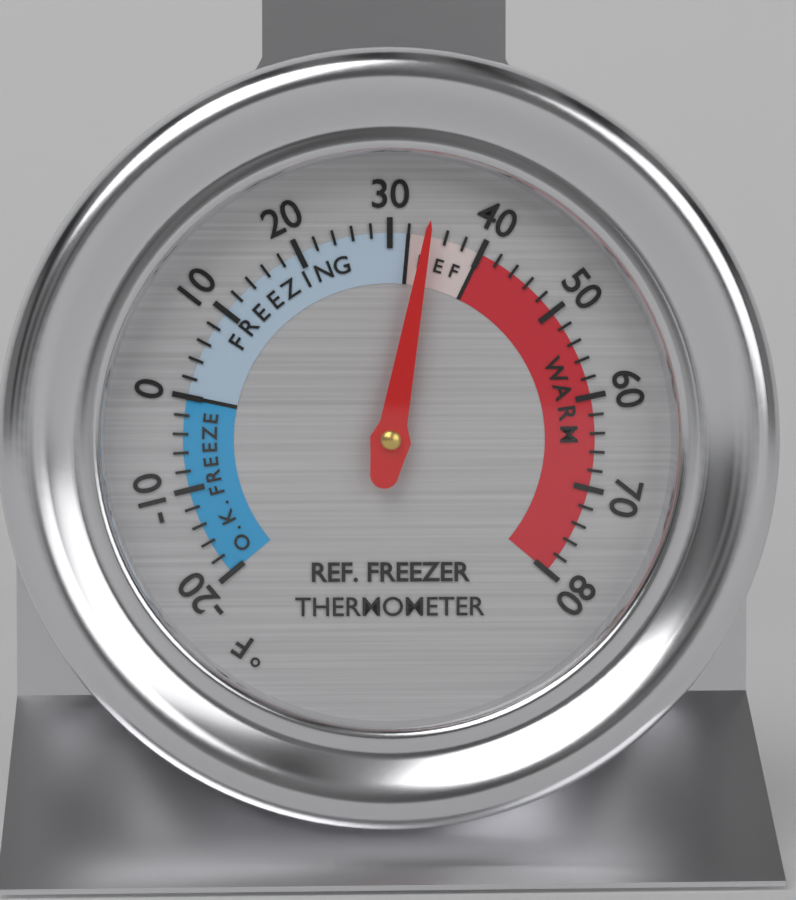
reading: 34 °F
